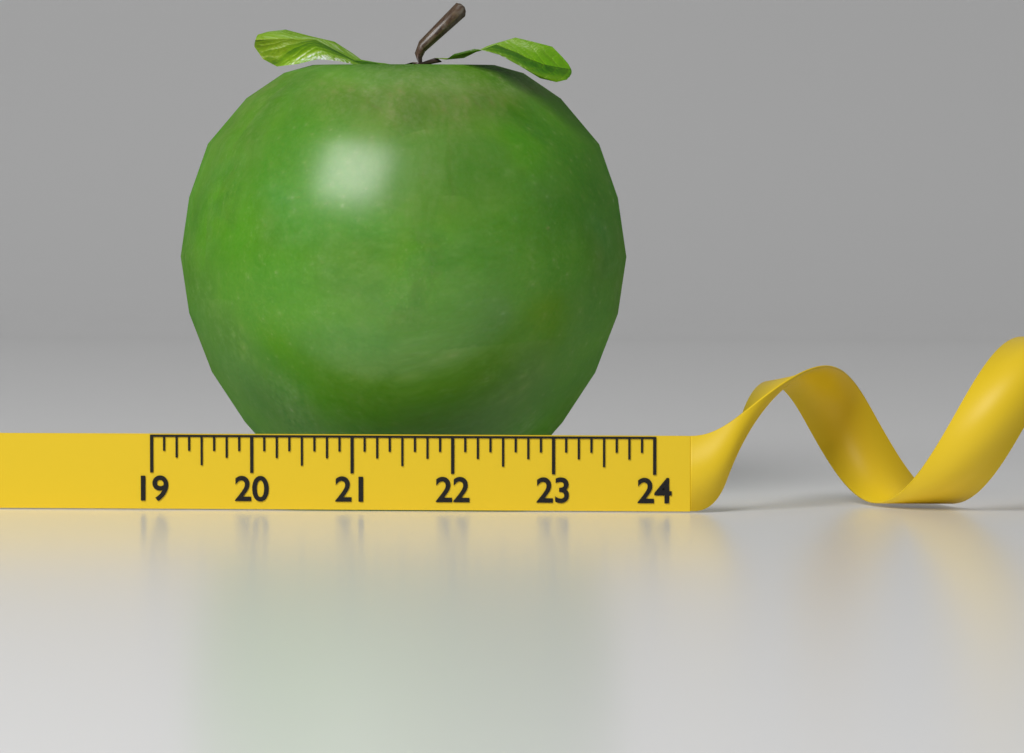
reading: 23.625 (no unit)
